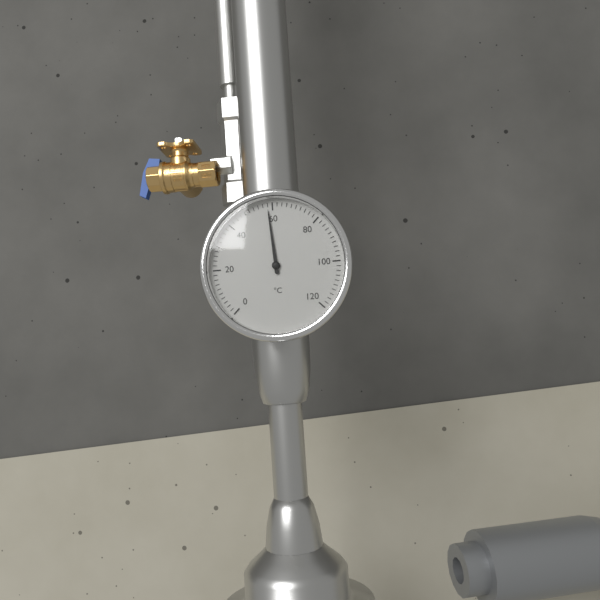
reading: 58 °C
